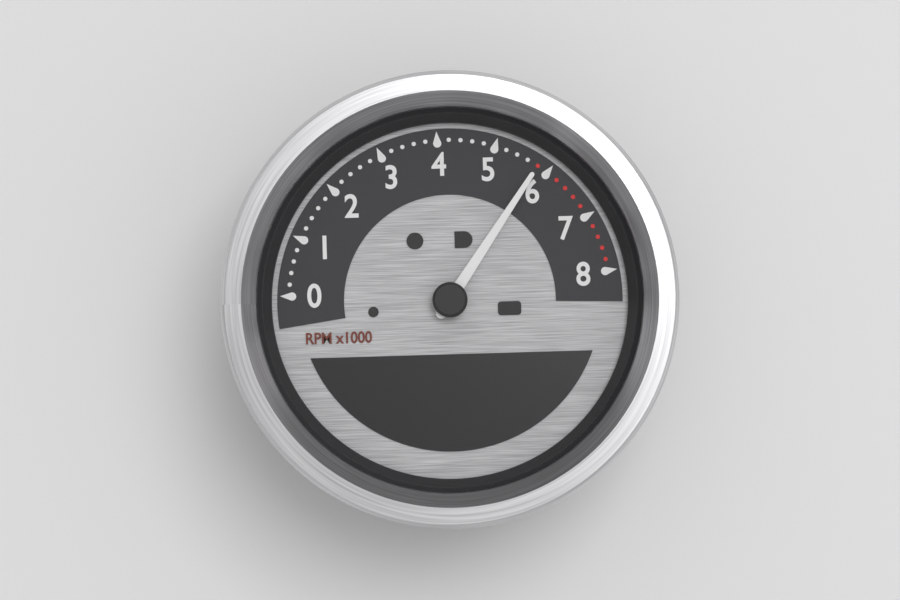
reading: 5800 RPM
